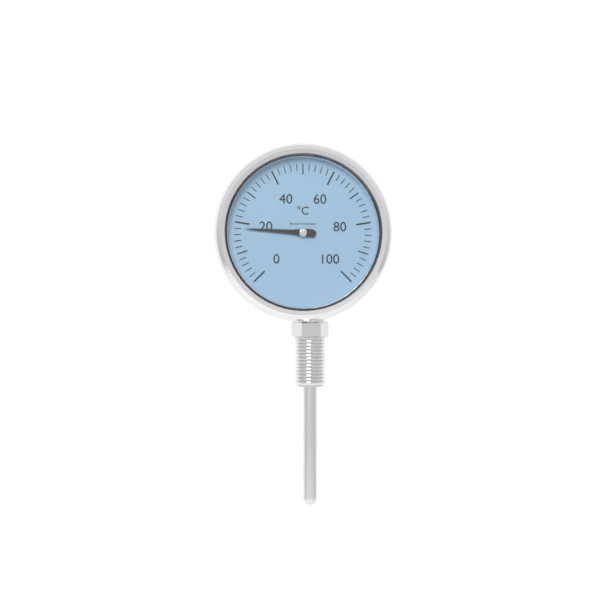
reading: 18 °C
